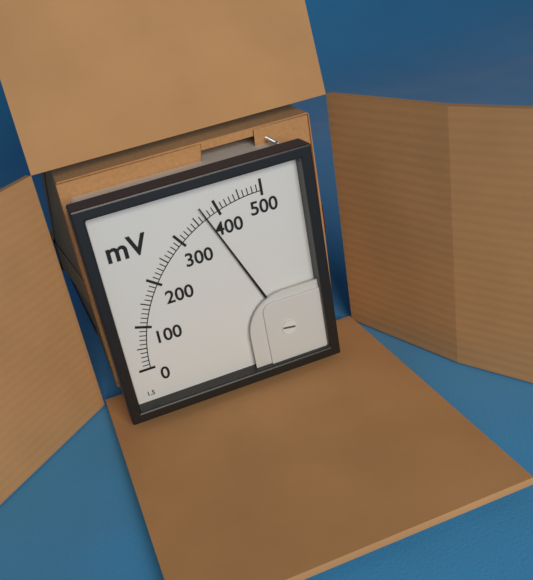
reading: 370 mV
